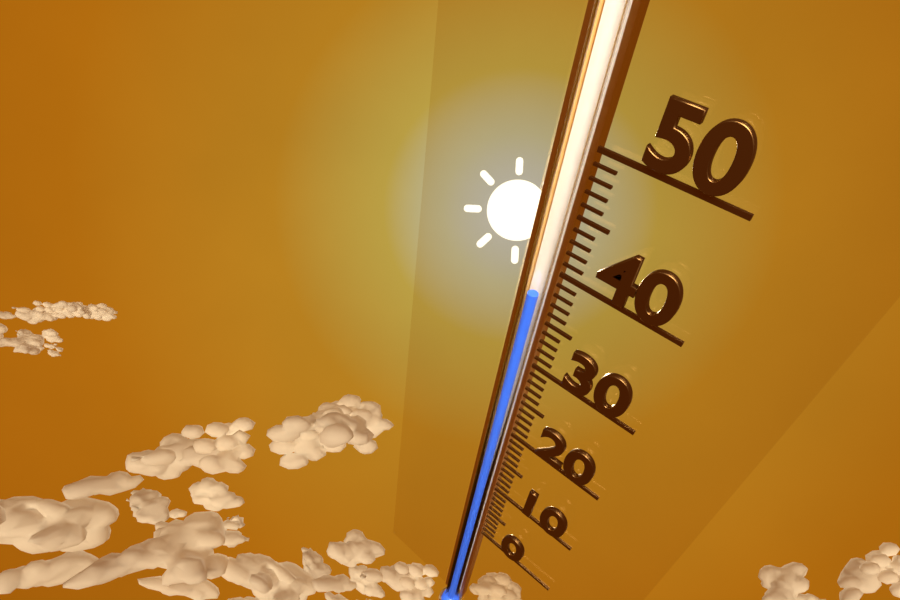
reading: 37 (no unit)
